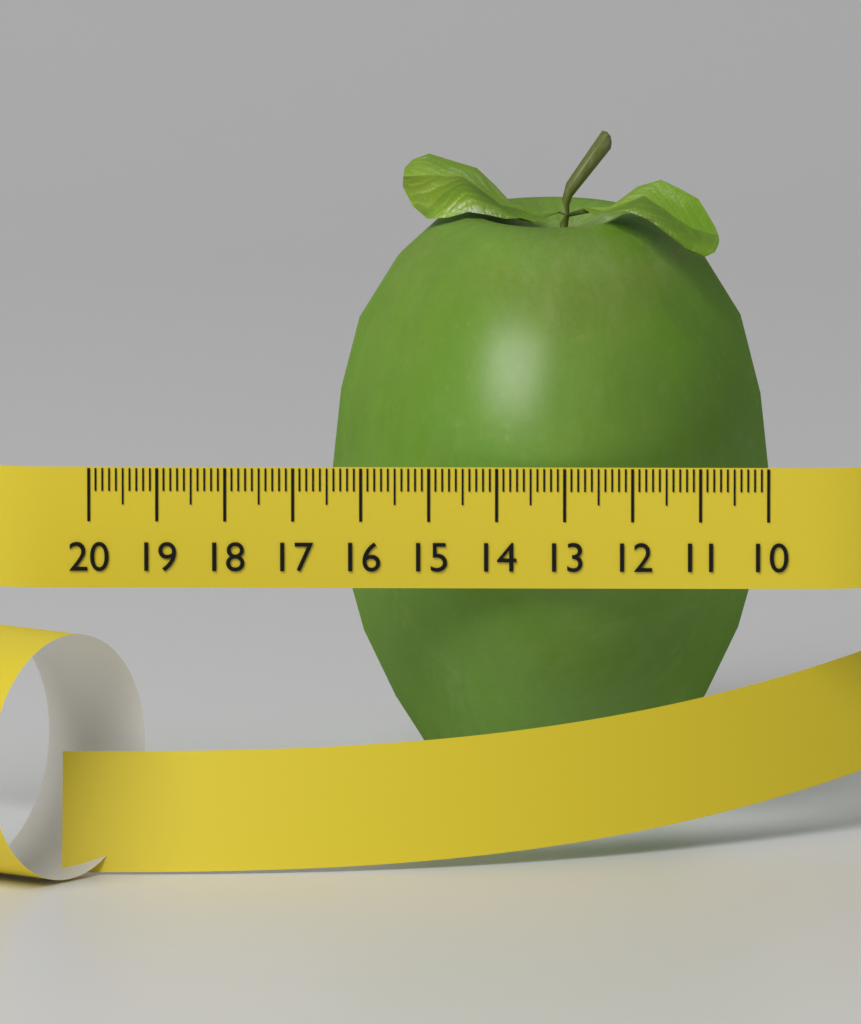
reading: 16.5 (no unit)
